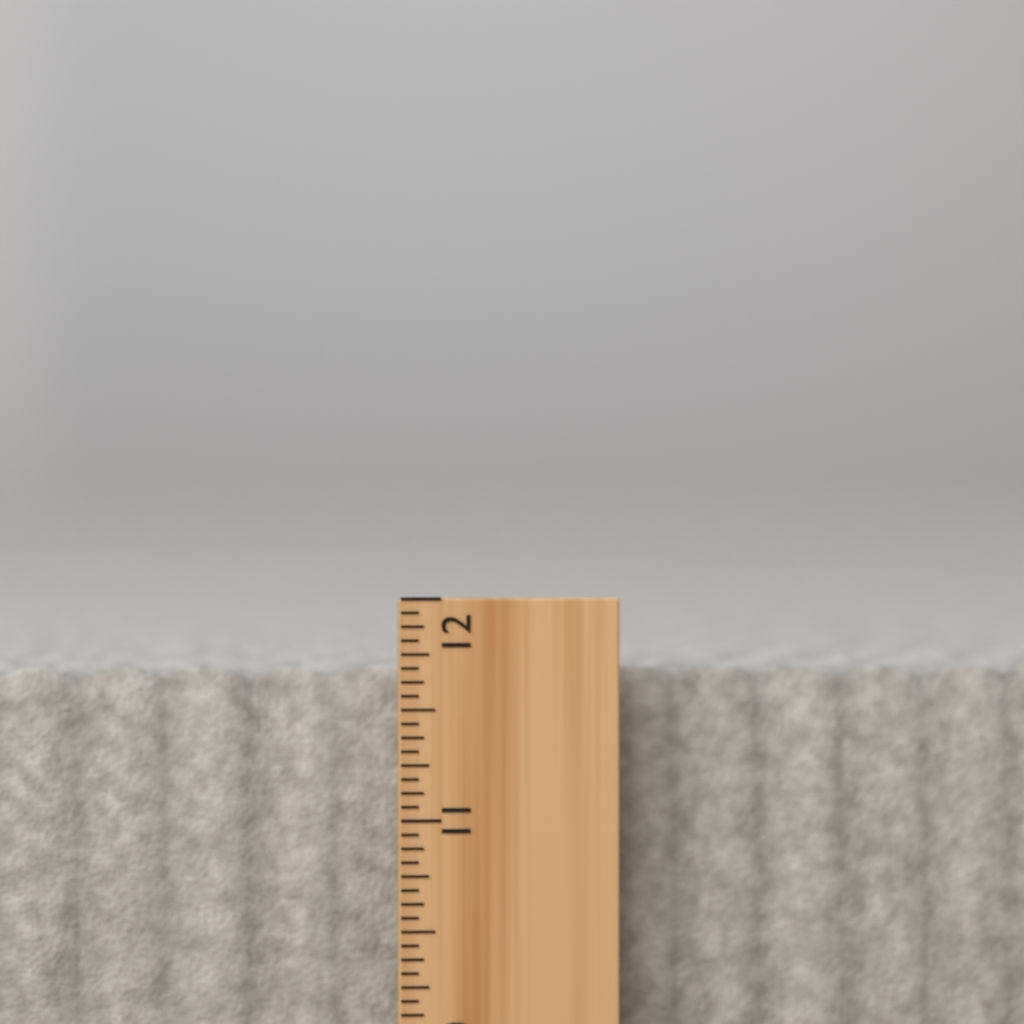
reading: 11.6875 inch
